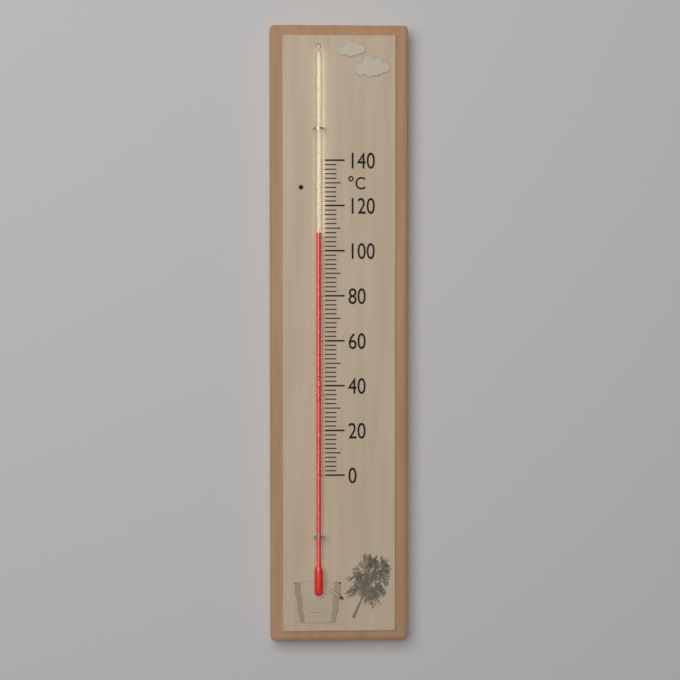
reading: 108 °C
